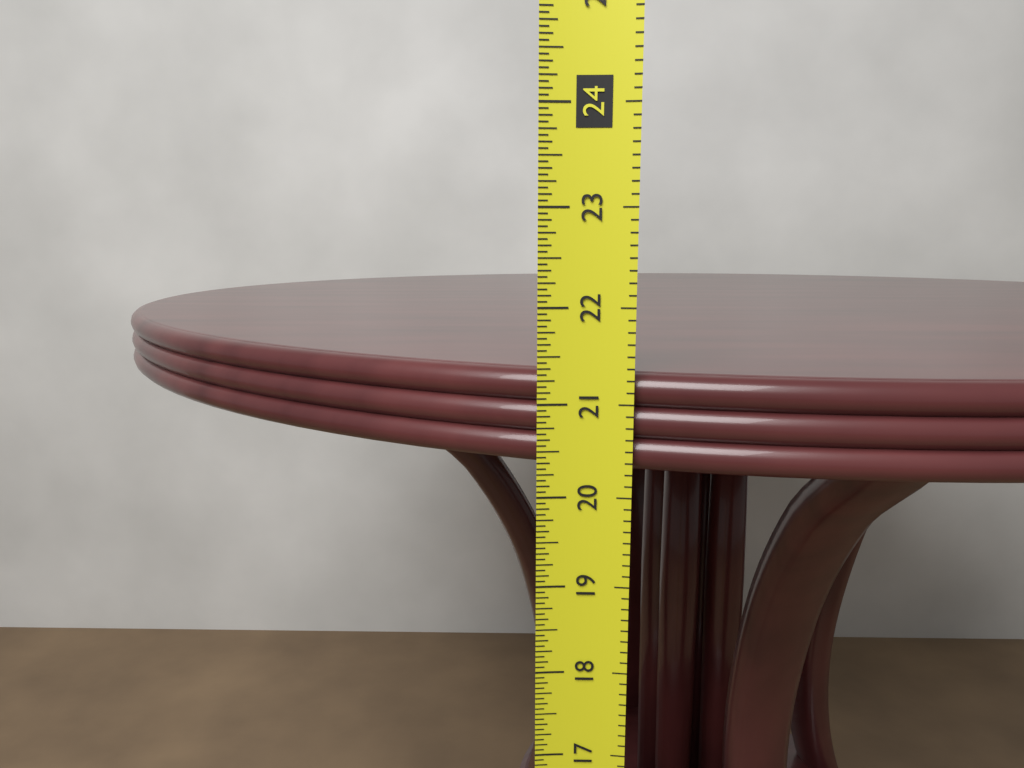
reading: 21.3125 in
